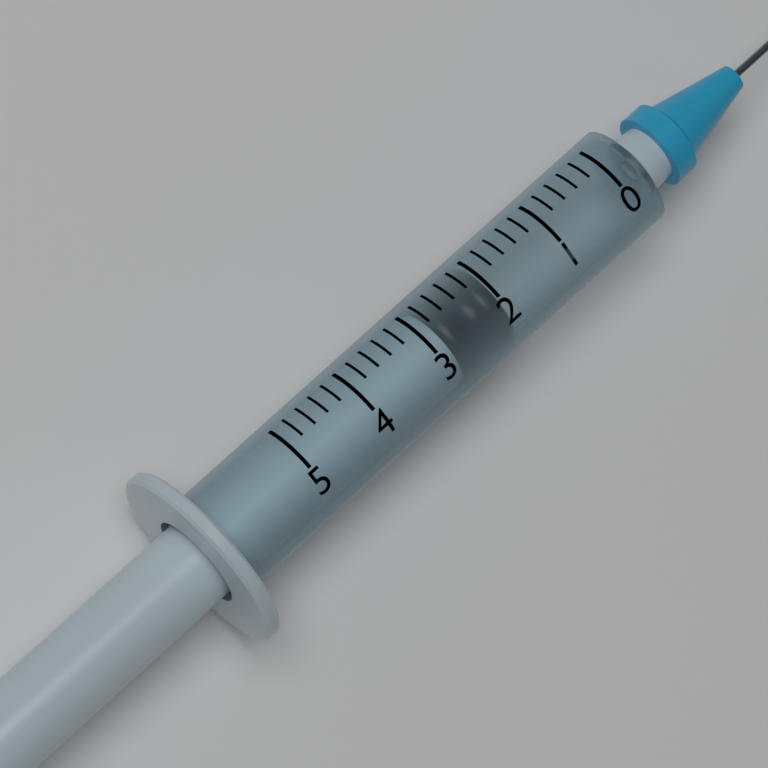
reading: 2.0 (no unit)
